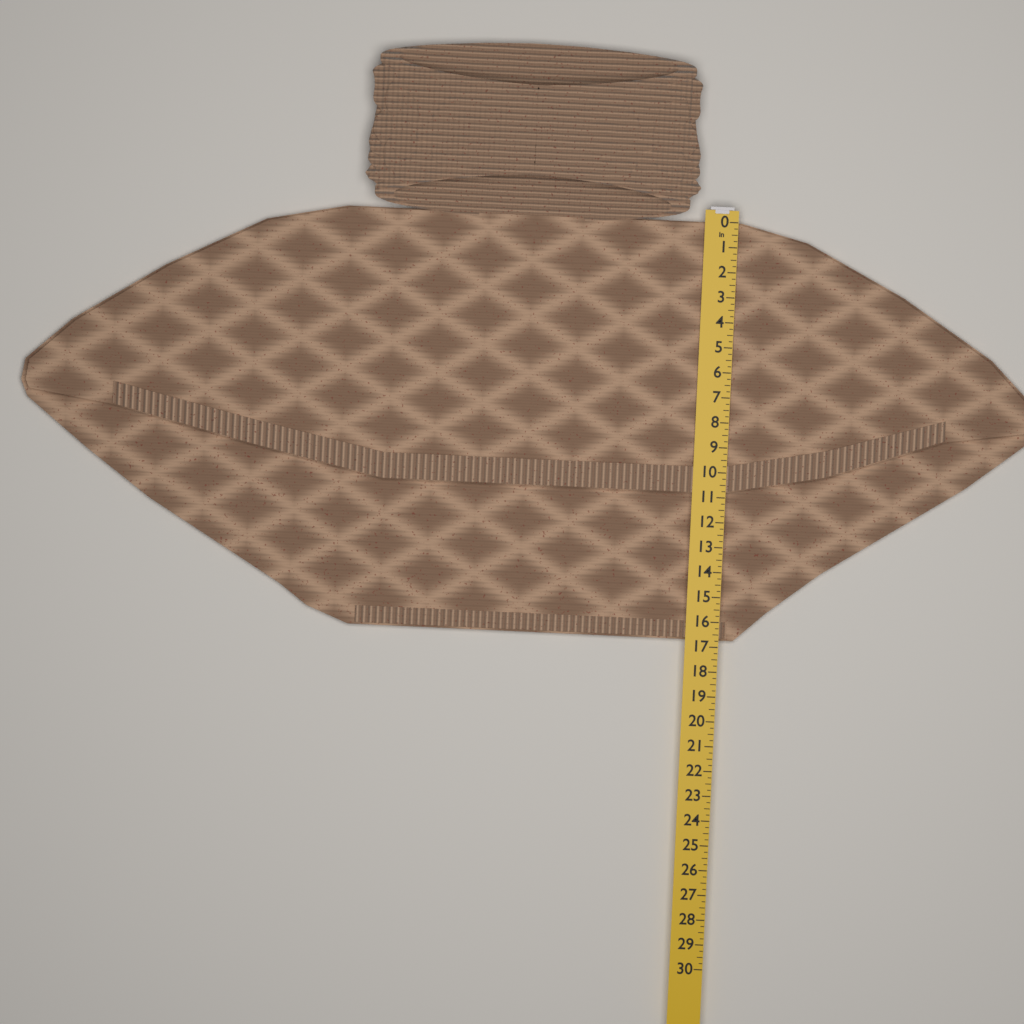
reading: 16.75 in
